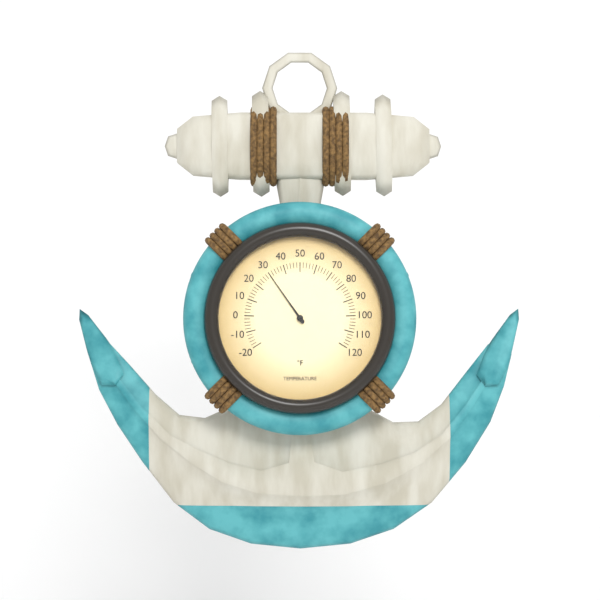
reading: 30 °F
